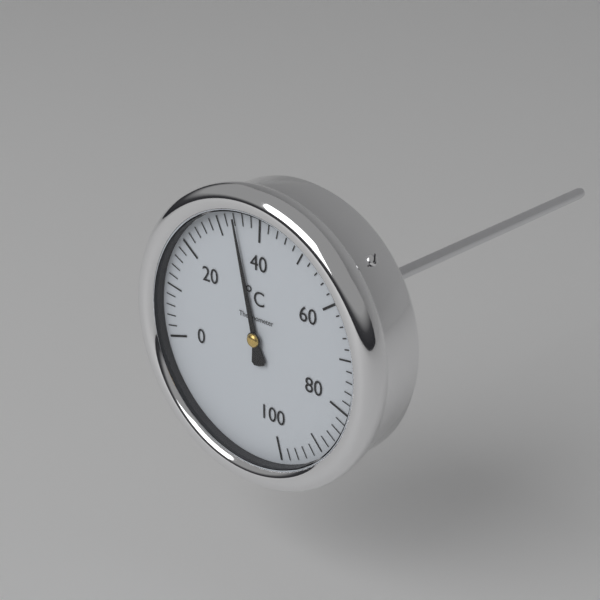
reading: 34 °C
